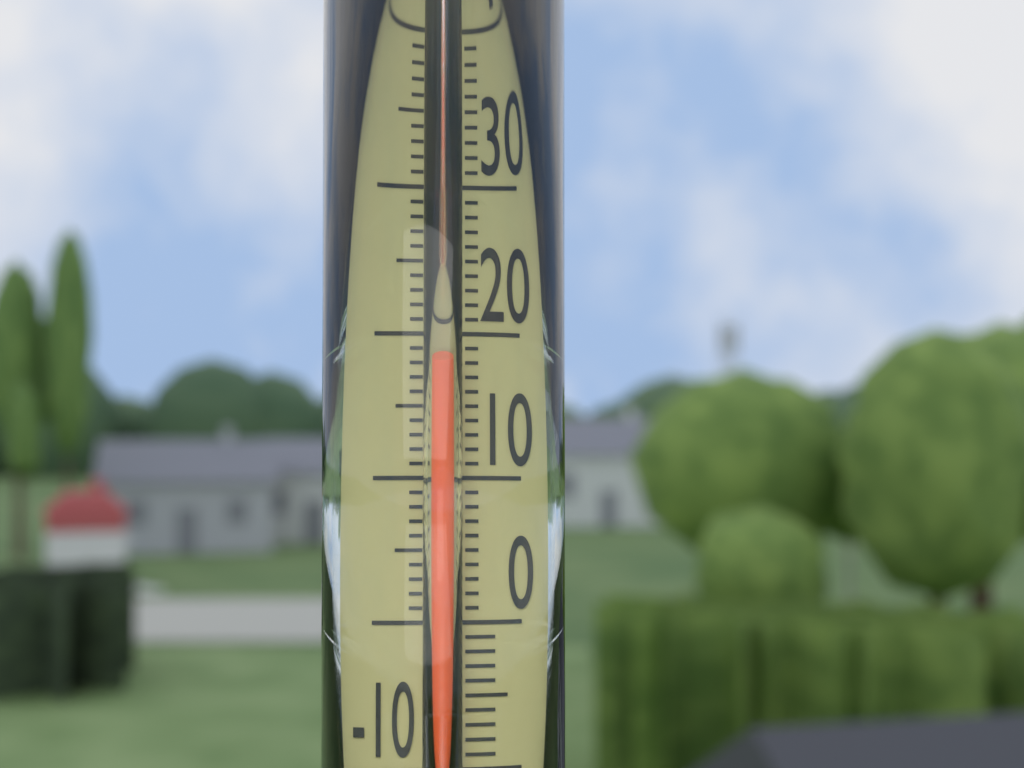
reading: 18.5 (no unit)
